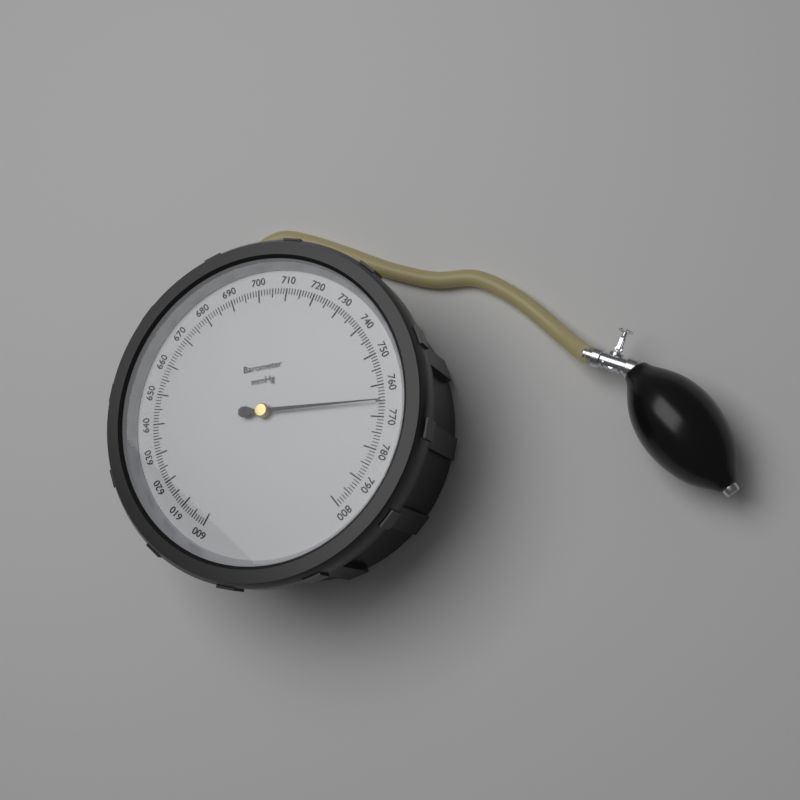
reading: 765 mmHg
